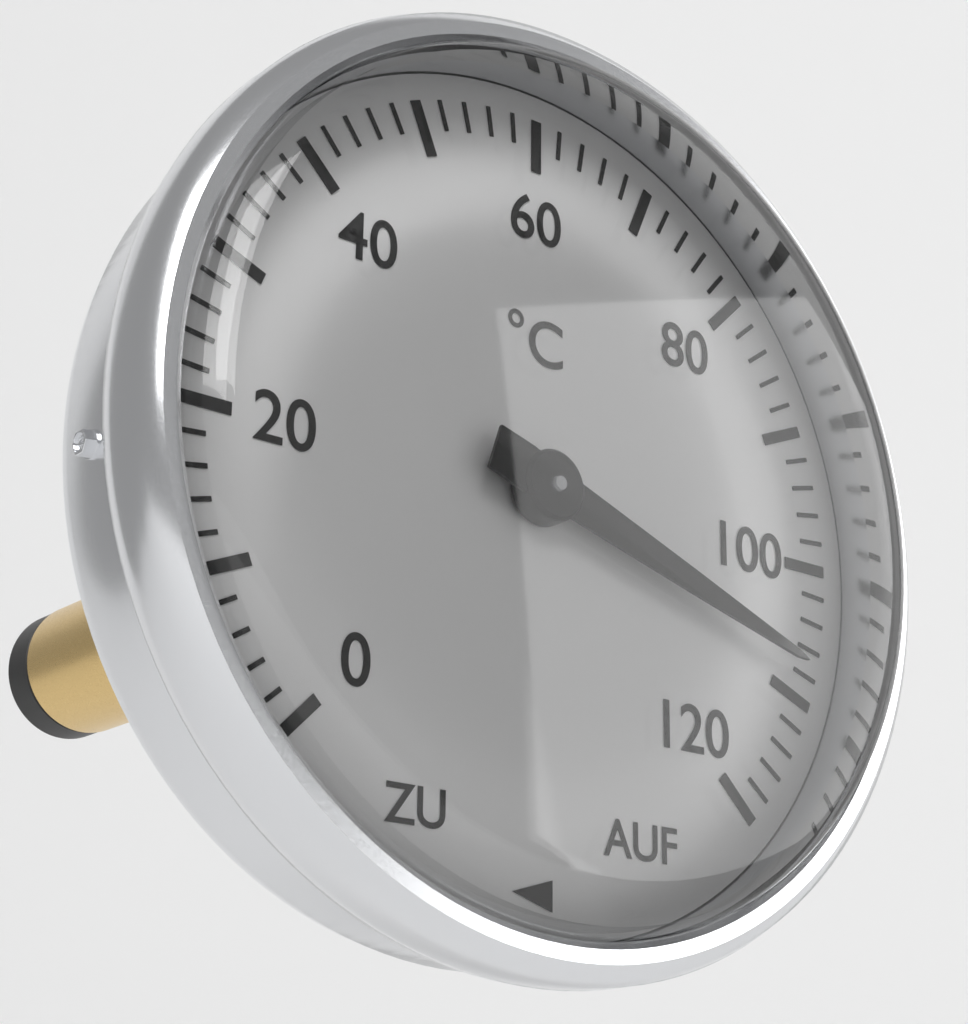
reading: 108 °C
